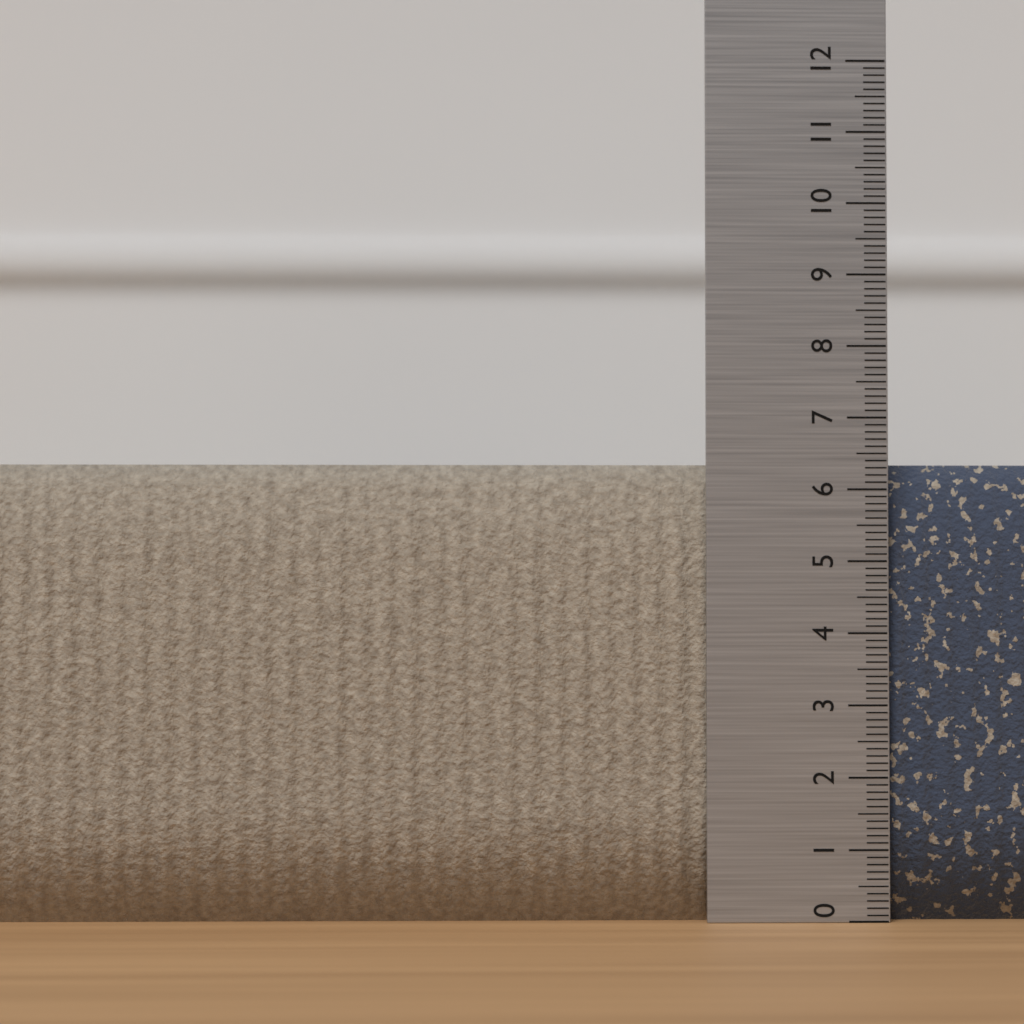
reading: 6.4 (no unit)
